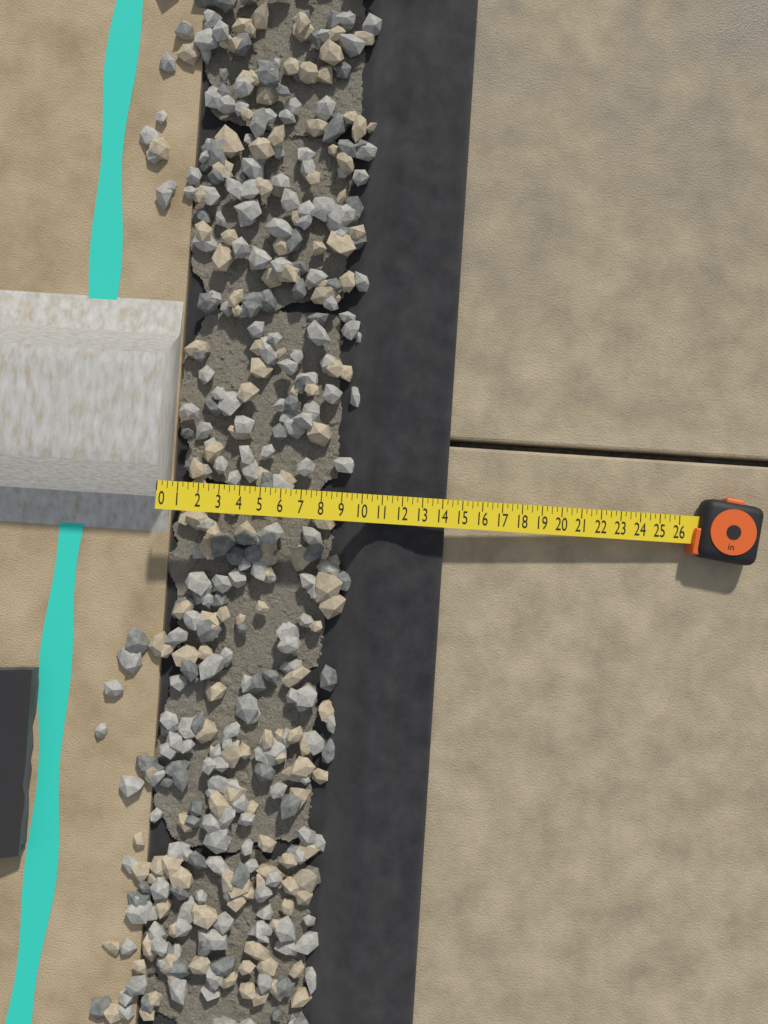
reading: 14.25 in
